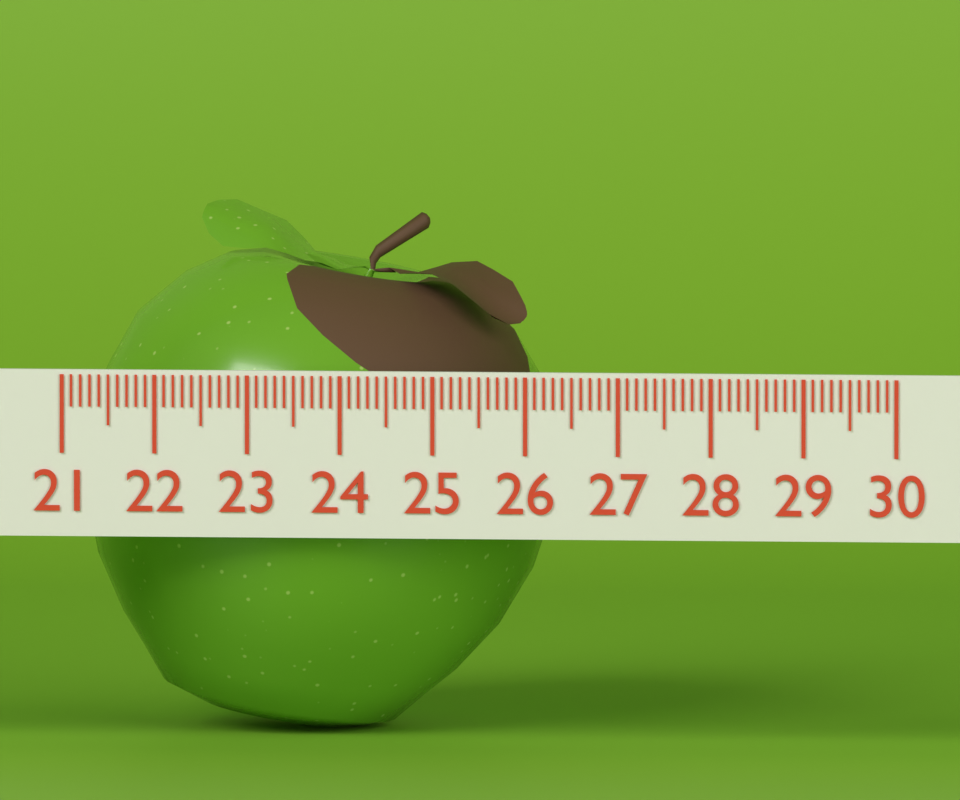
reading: 26.1 (no unit)
